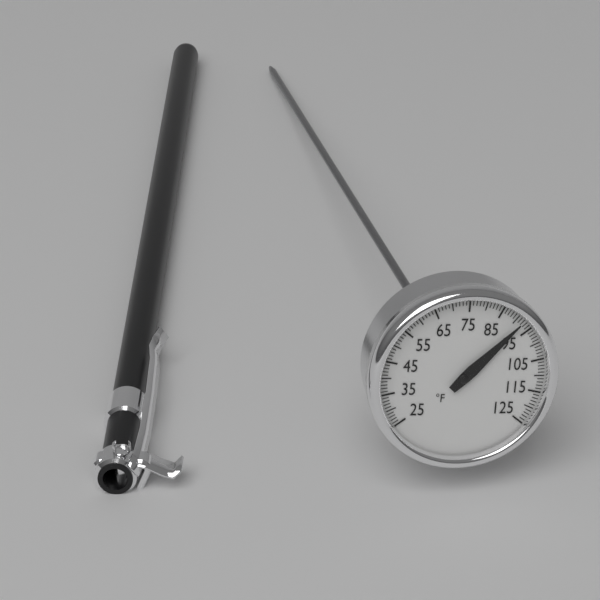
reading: 92 °F
